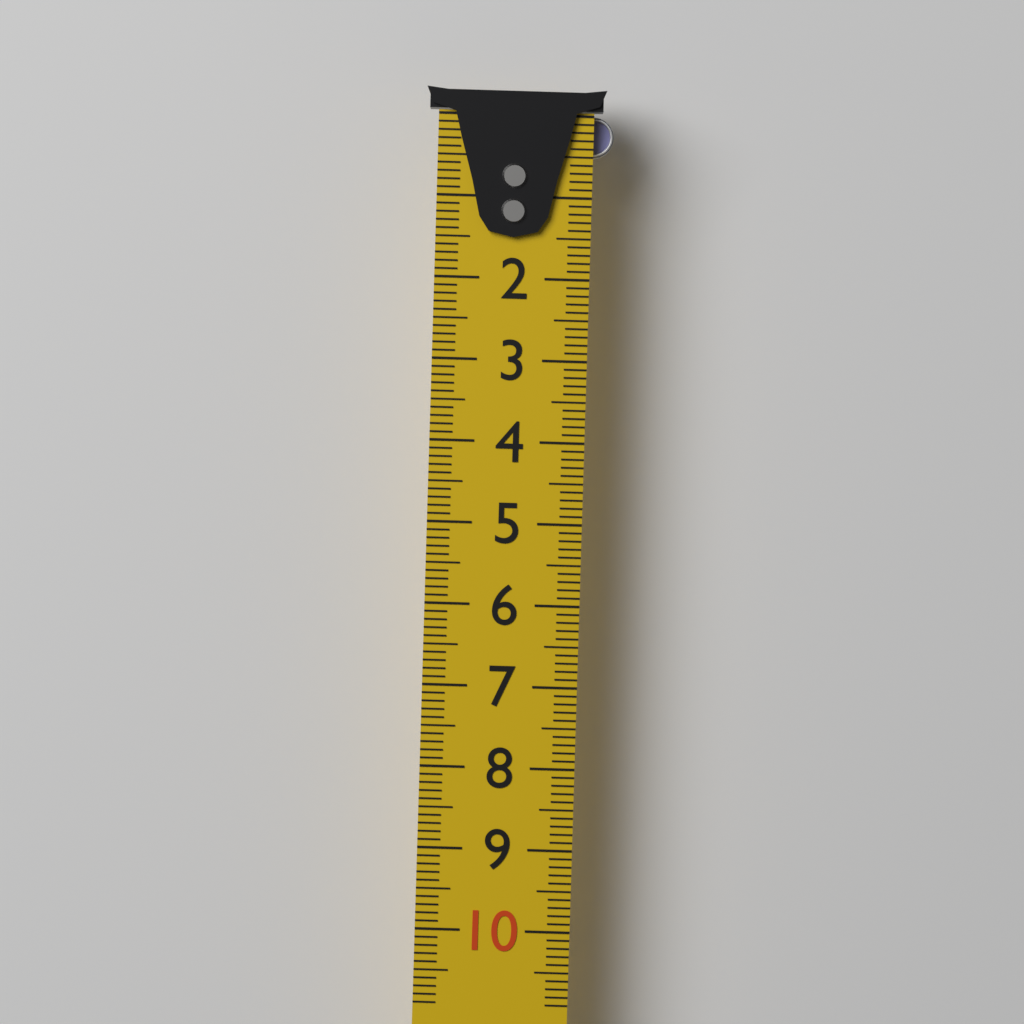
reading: 0.5 cm
